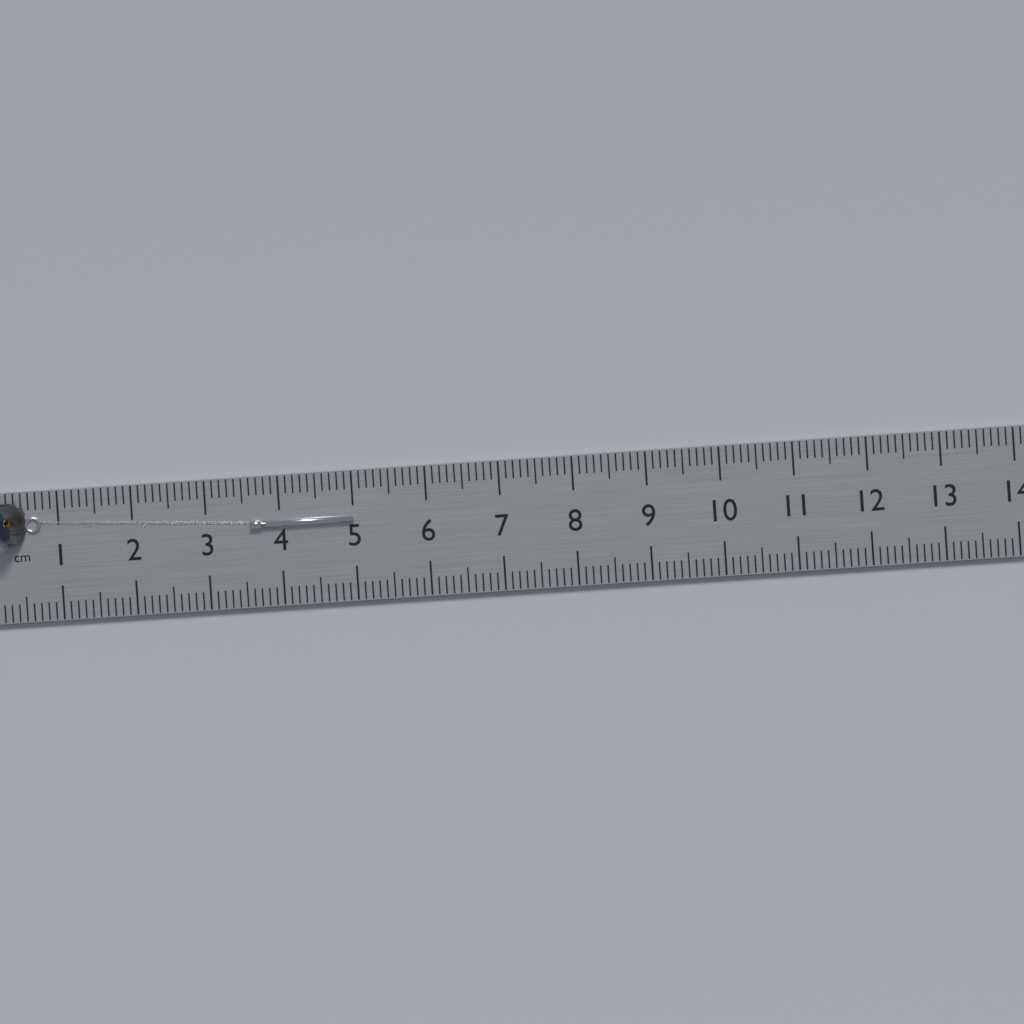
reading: 5.0 cm
